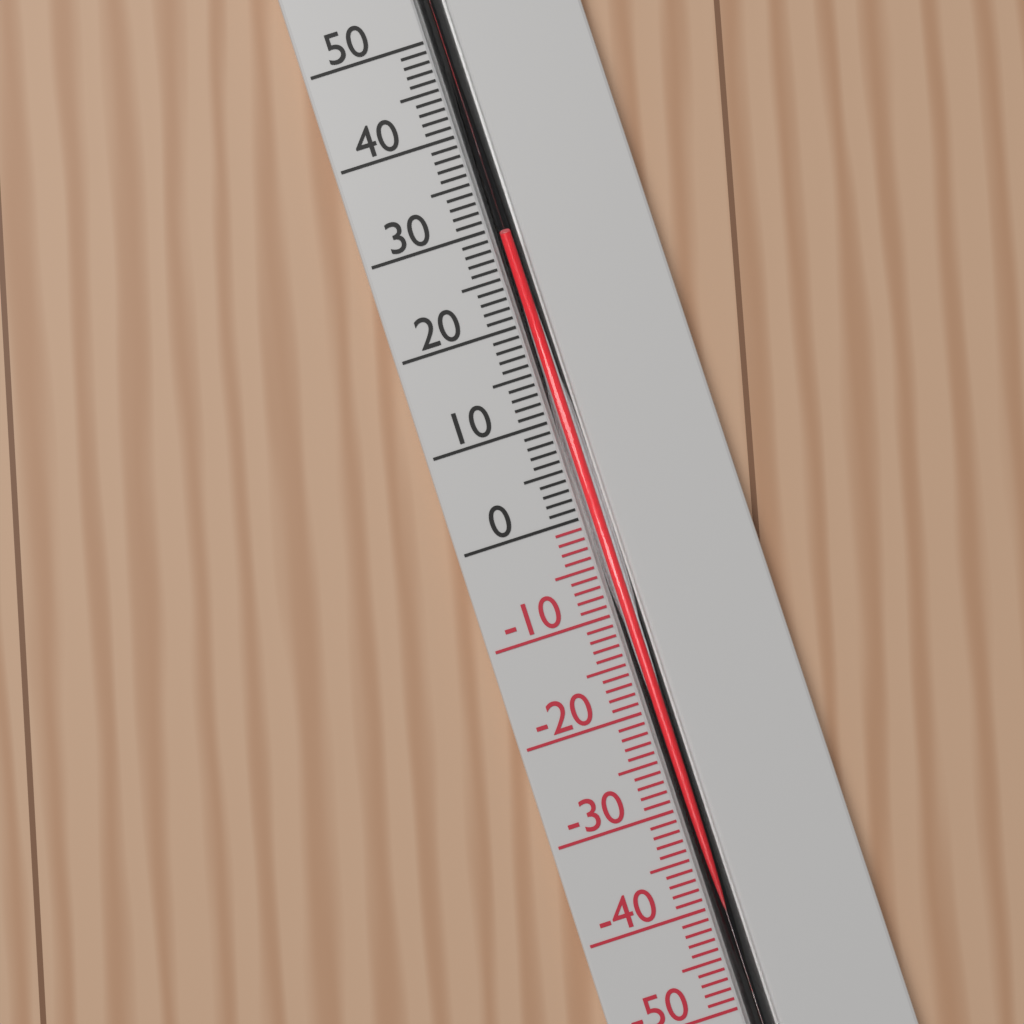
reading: 29 °C
